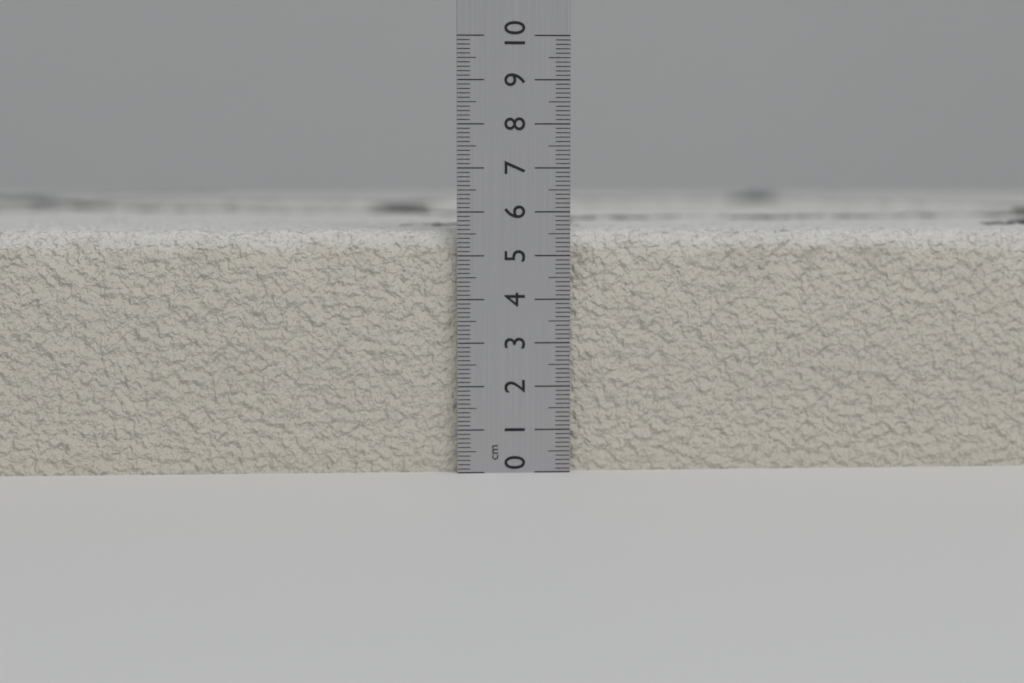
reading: 5.6 cm
